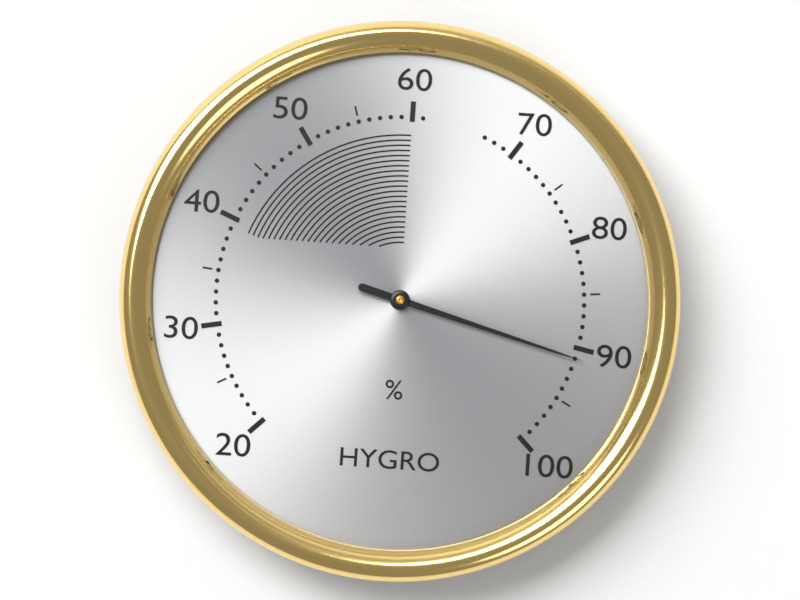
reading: 91 %
